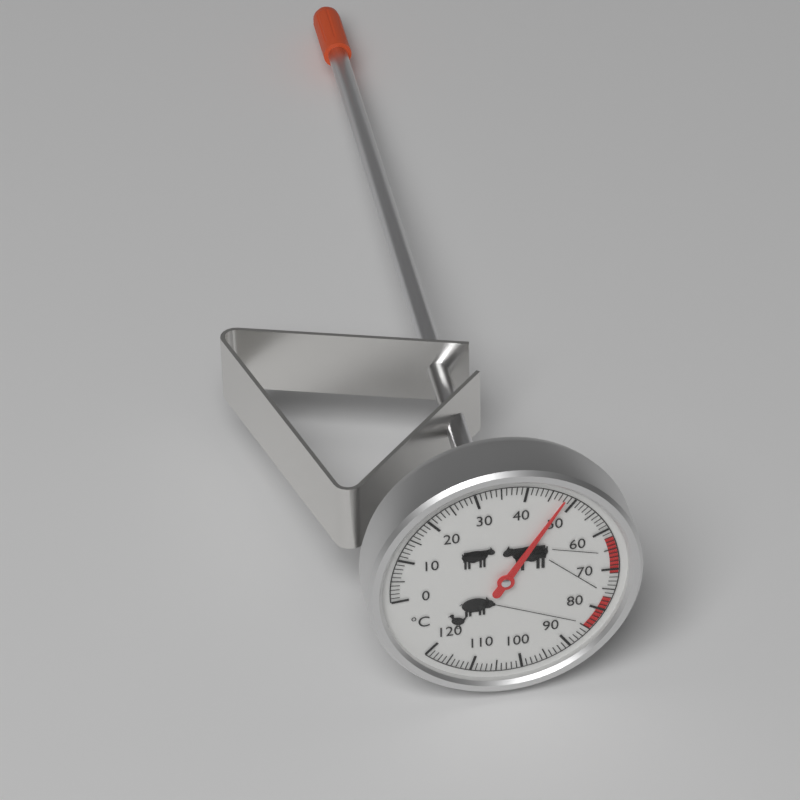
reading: 48 °C
